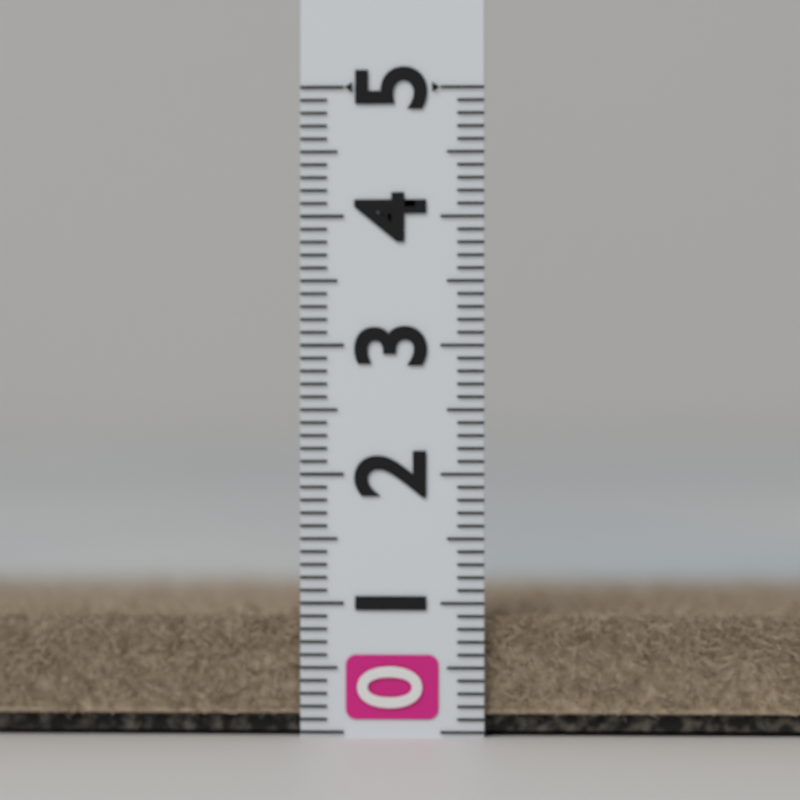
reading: 0.9 (no unit)
